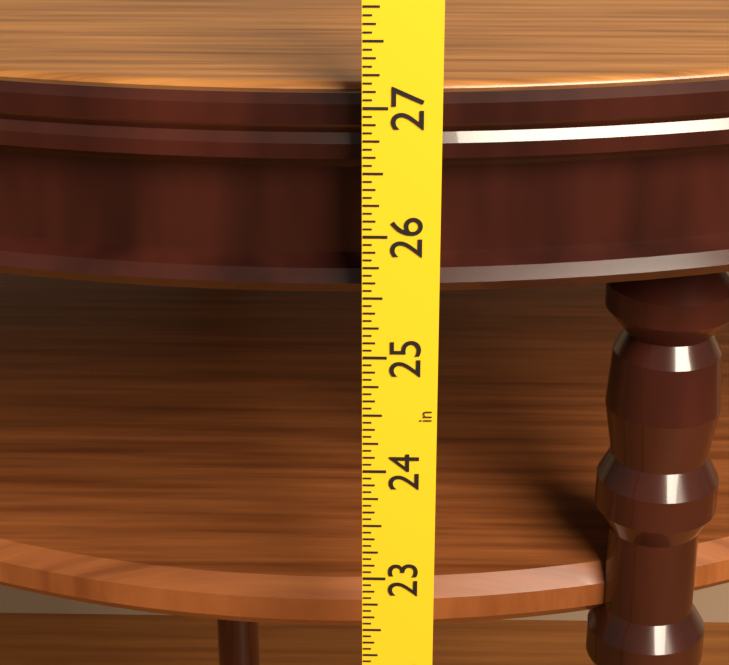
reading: 27.0625 in
